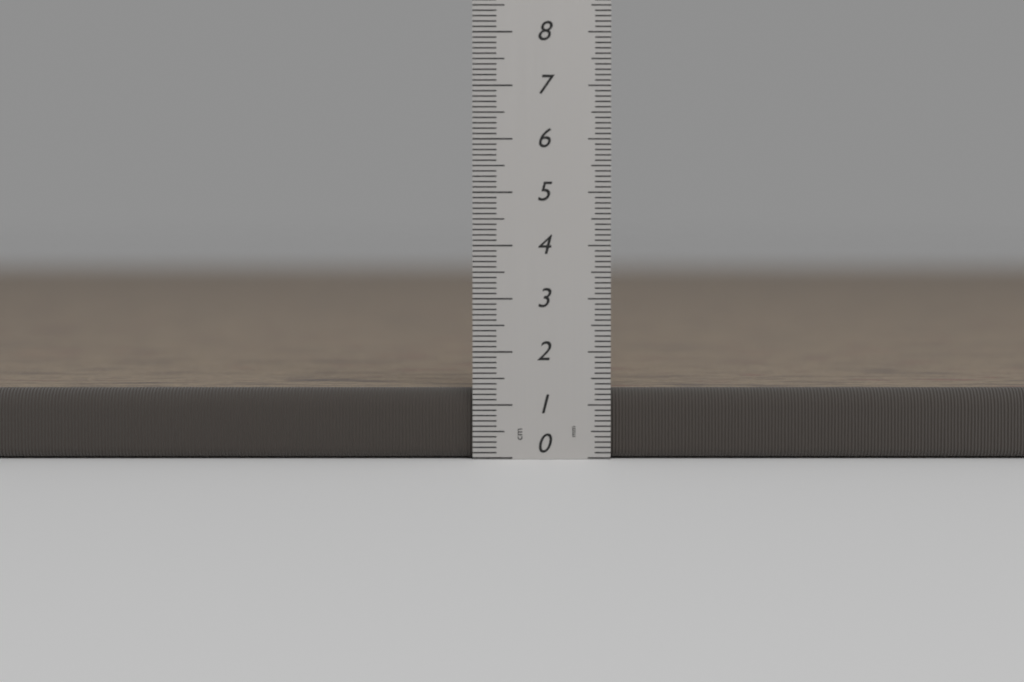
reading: 1.3 cm
